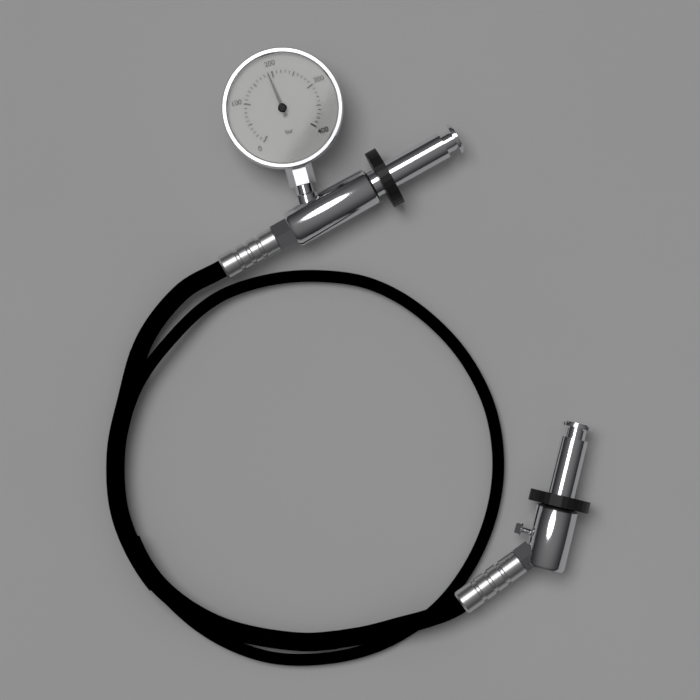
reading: 190 bar
